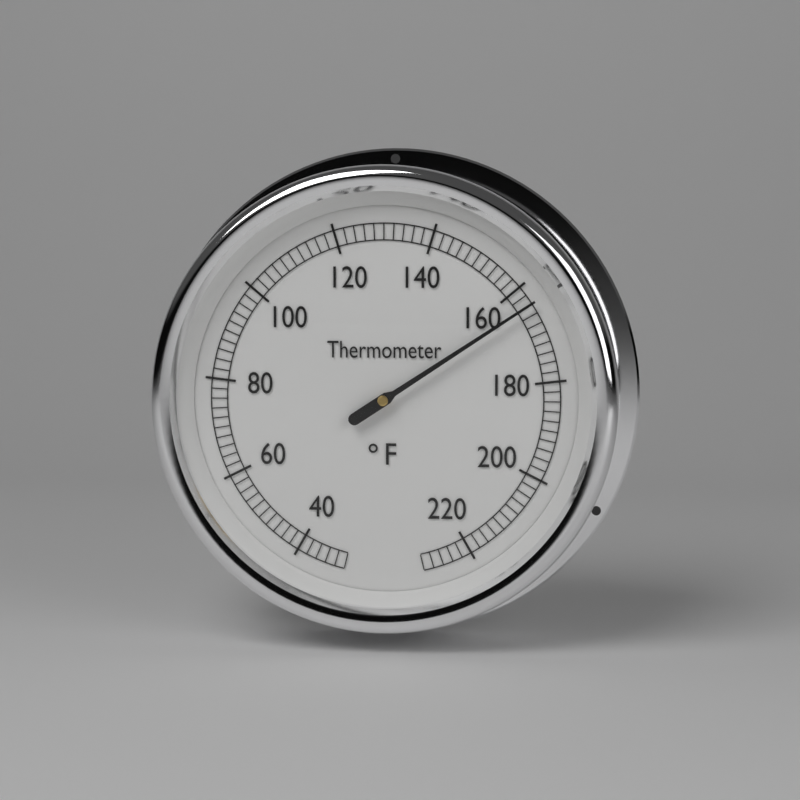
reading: 164 °F
